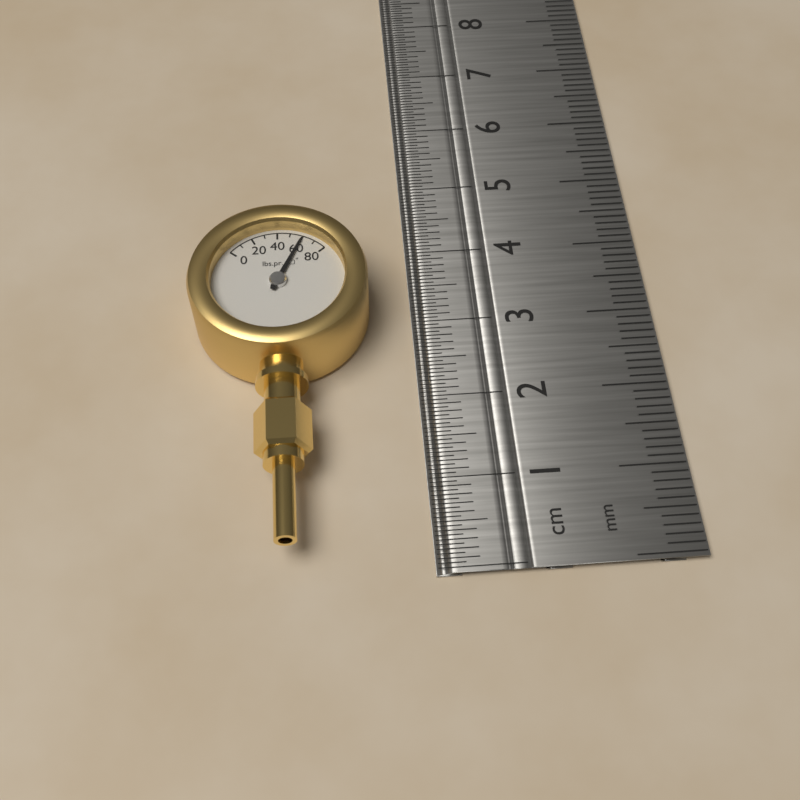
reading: 60 psi
